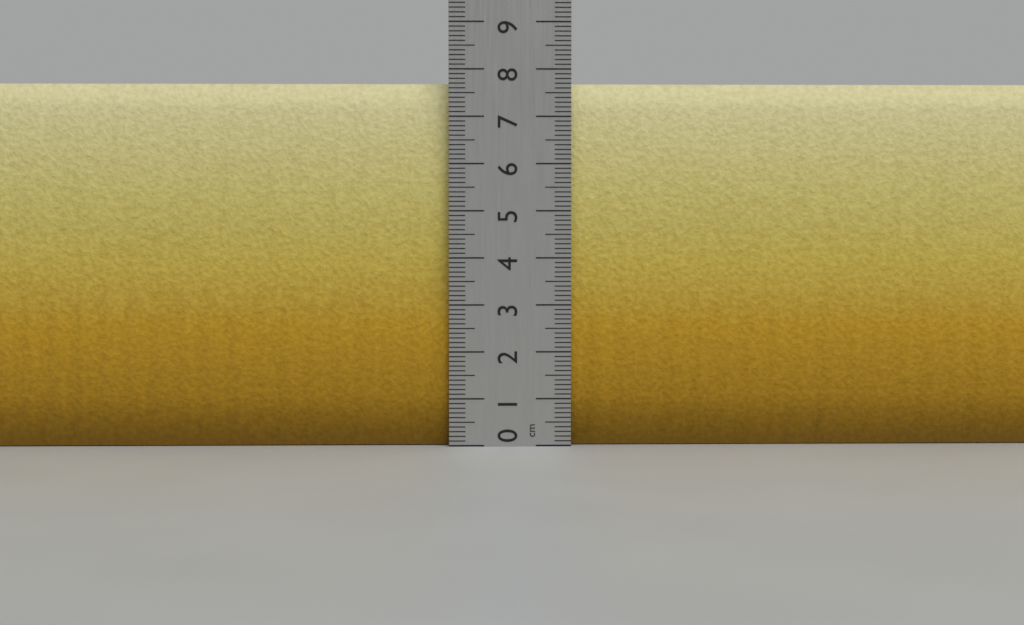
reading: 7.7 cm
